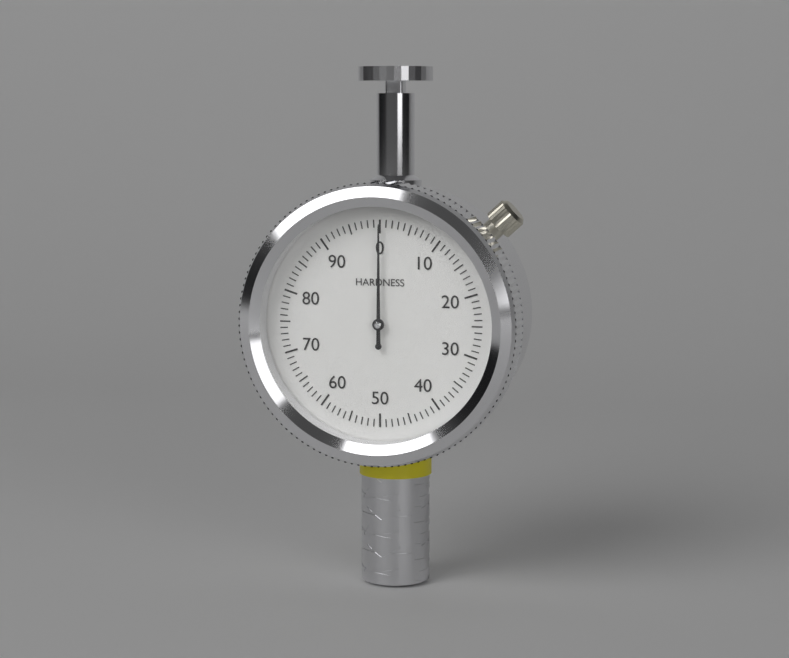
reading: 0 (no unit)
